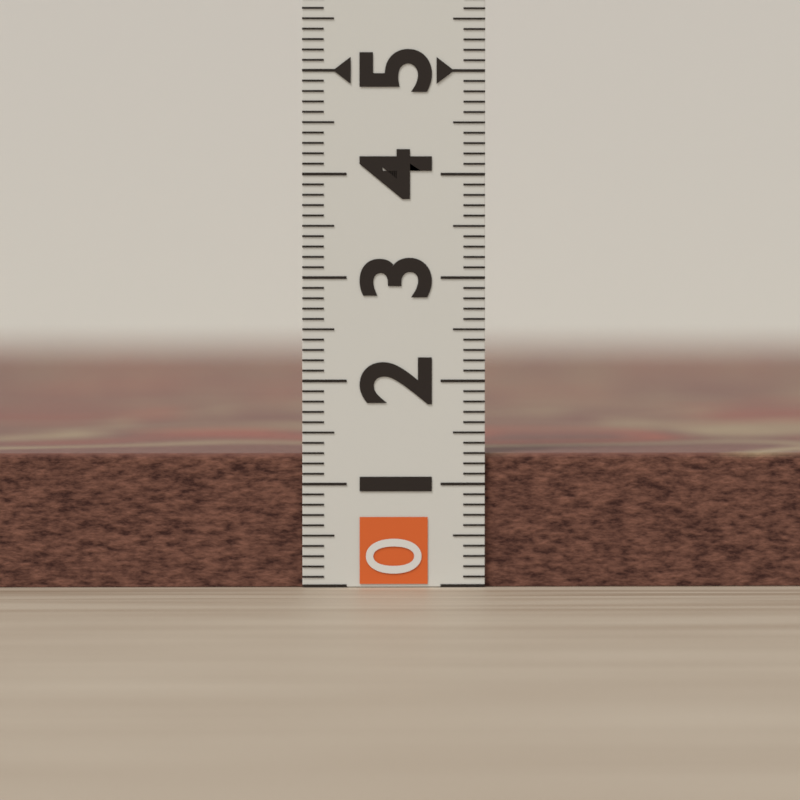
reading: 1.3 (no unit)
